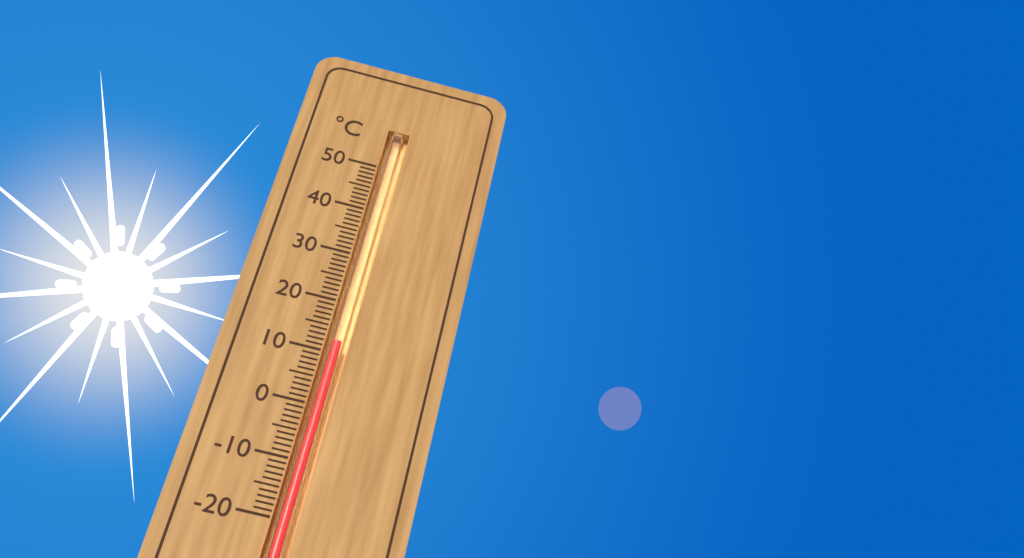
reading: 12 °C
